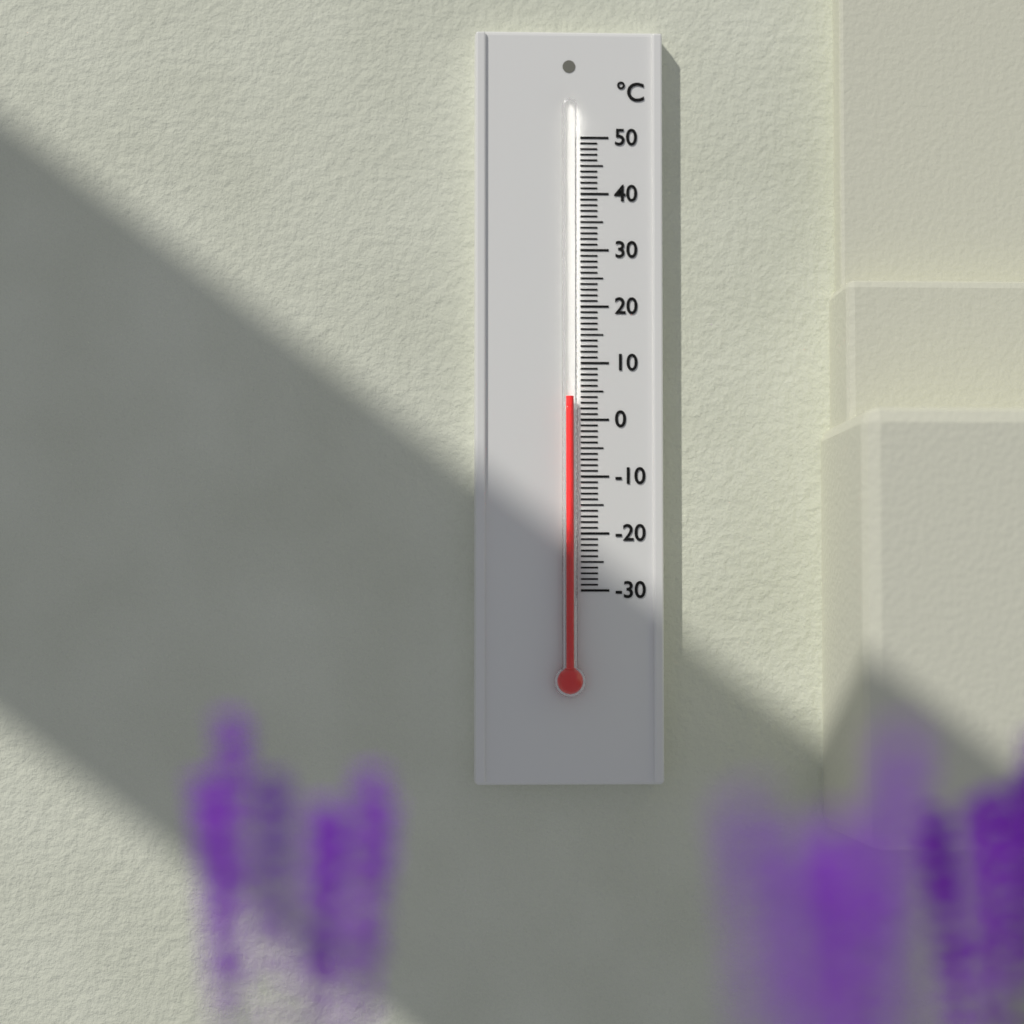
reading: 4 °C
